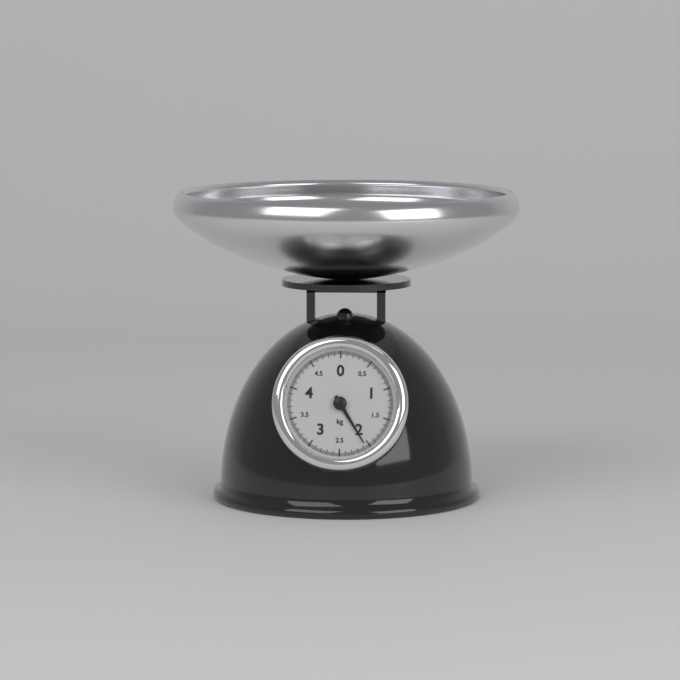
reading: 2.06 kg
